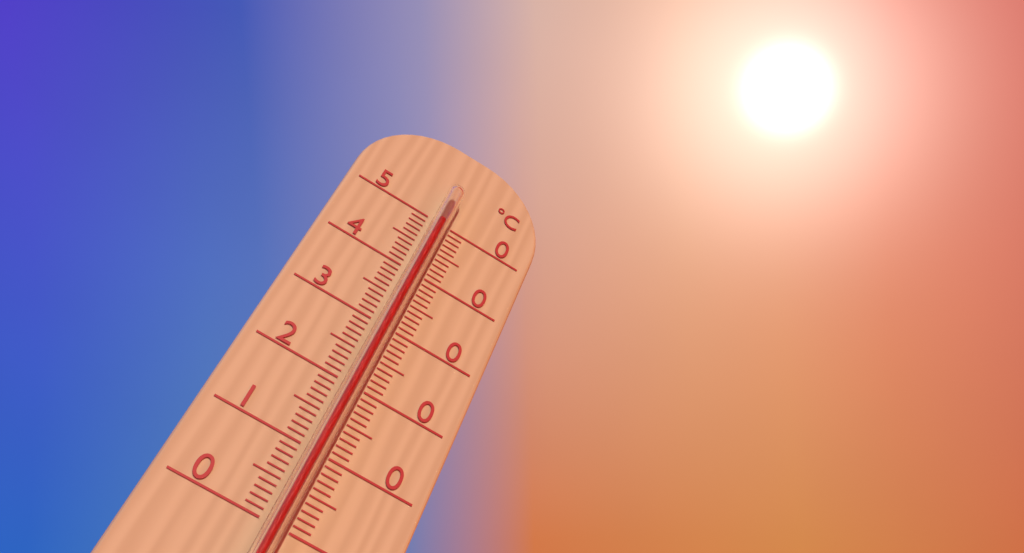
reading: 49 °C
